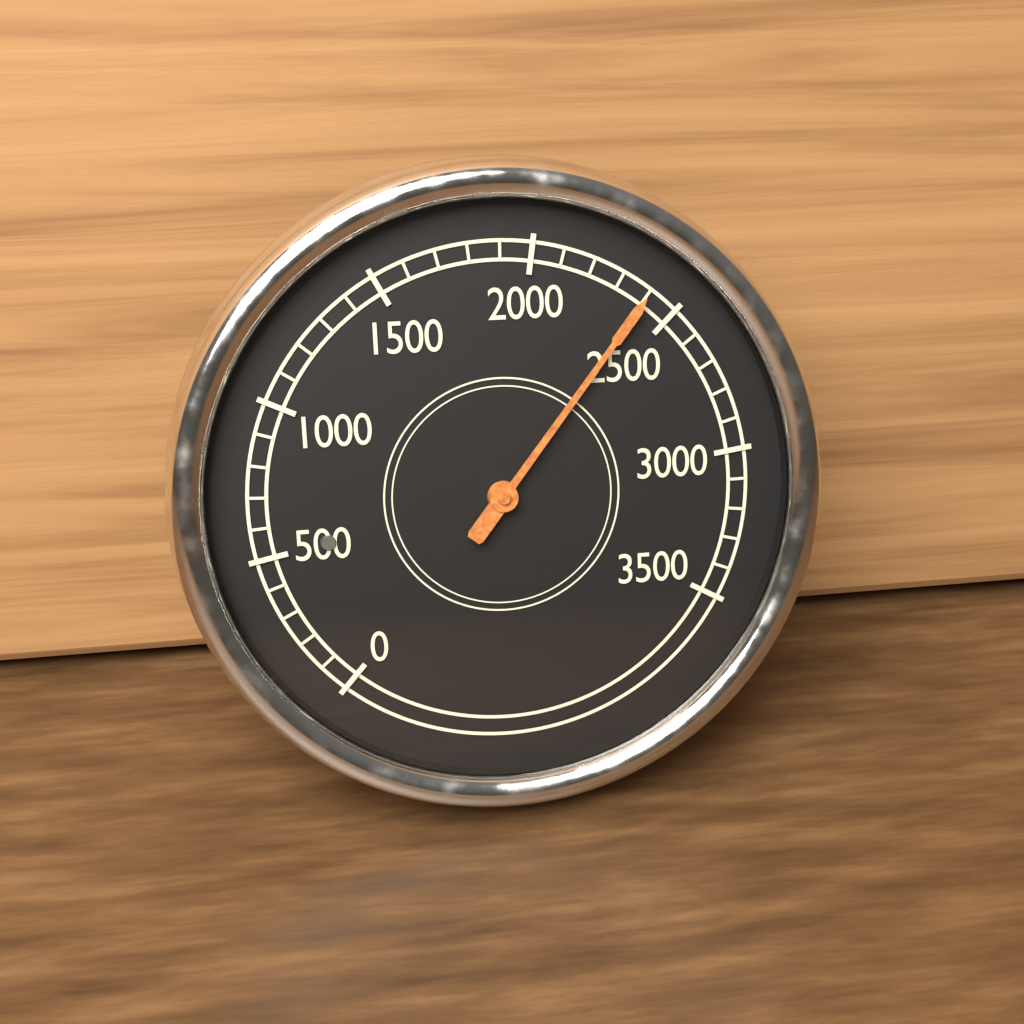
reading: 2400 (no unit)
